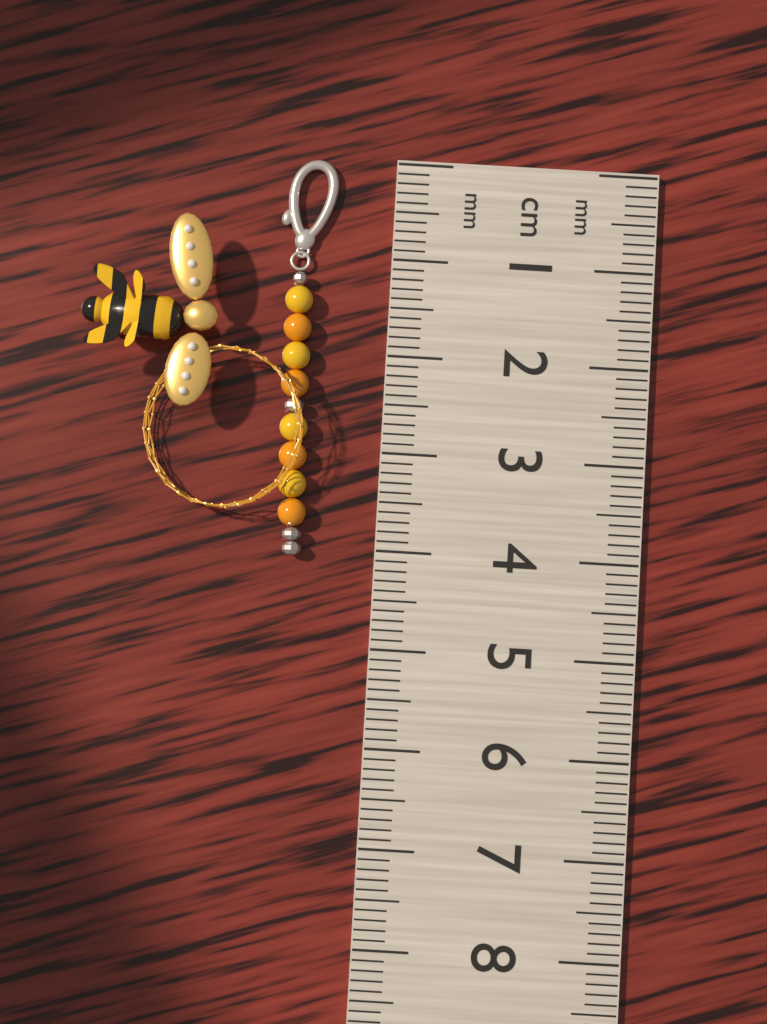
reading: 4.1 cm
